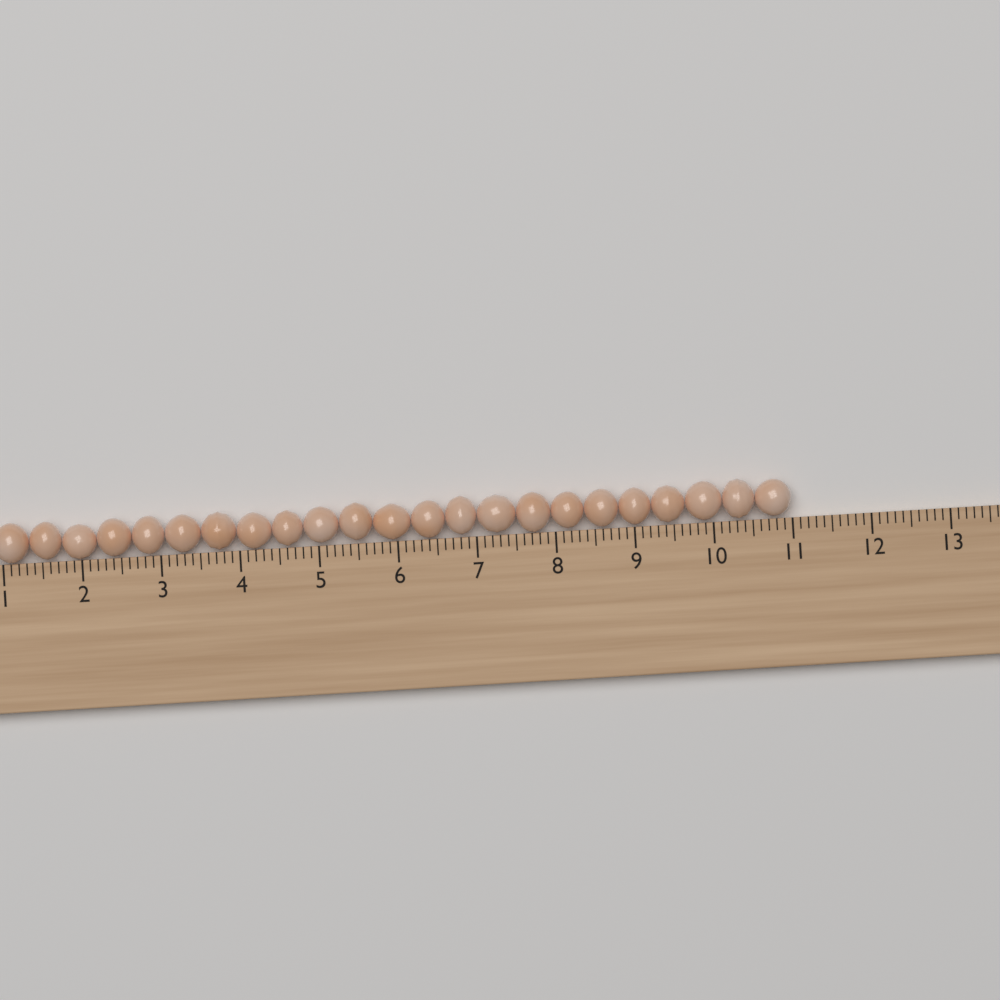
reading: 11.0 cm
